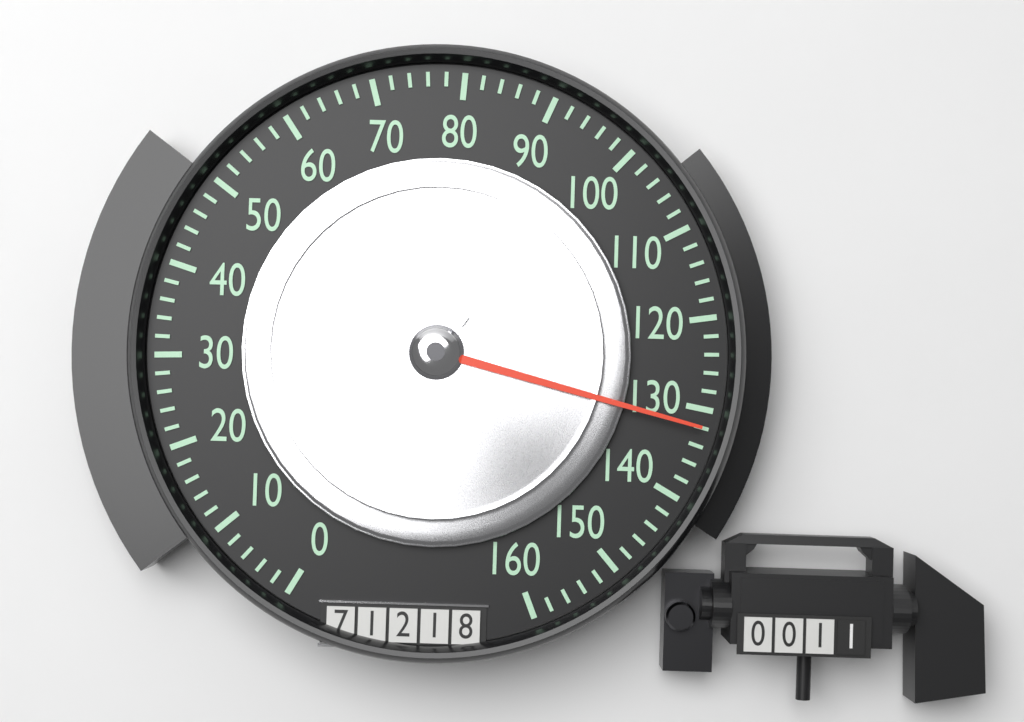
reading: 132 (no unit)
